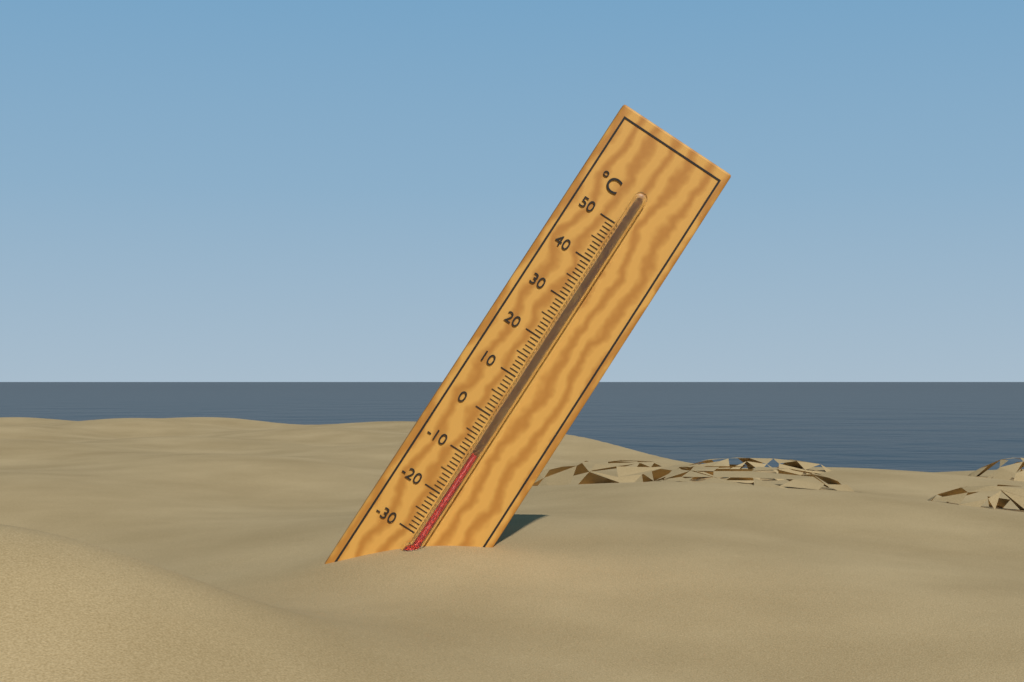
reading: -9 °C
